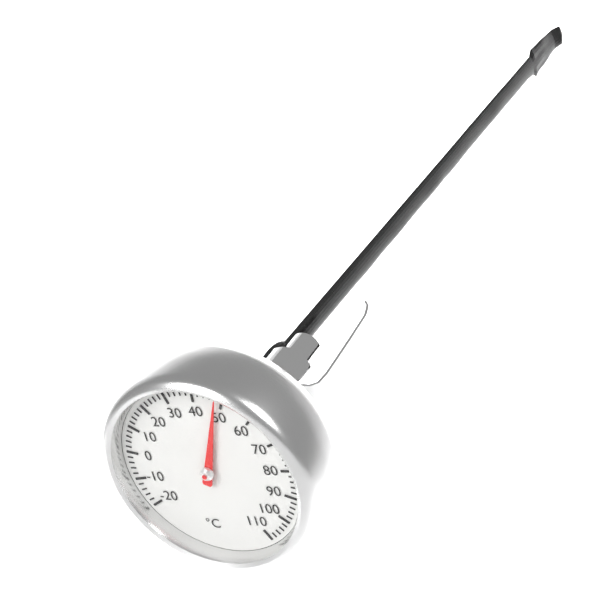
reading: 48 °C
